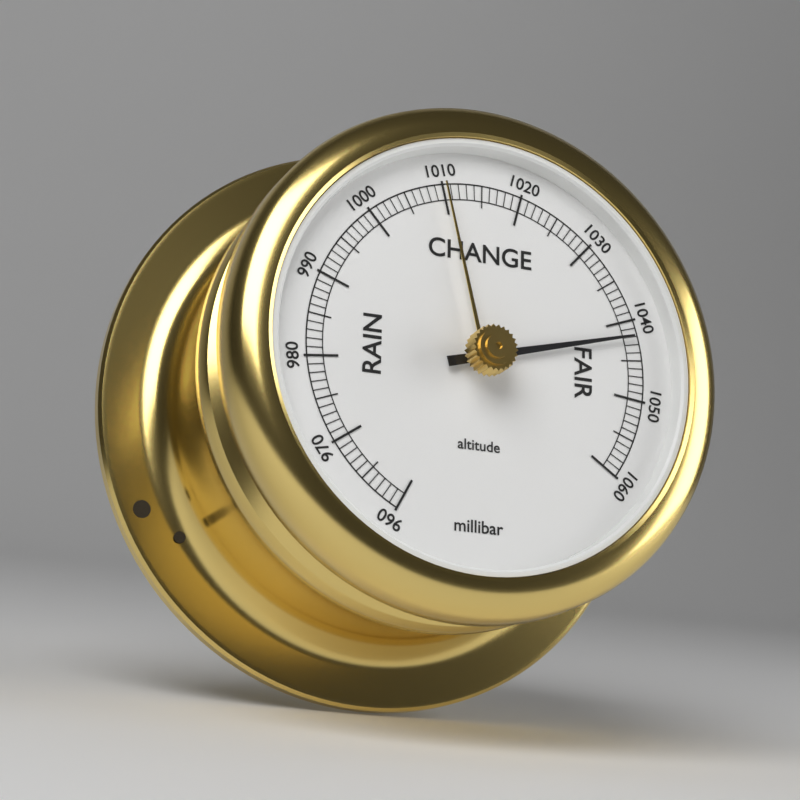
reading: 1042 millibar
